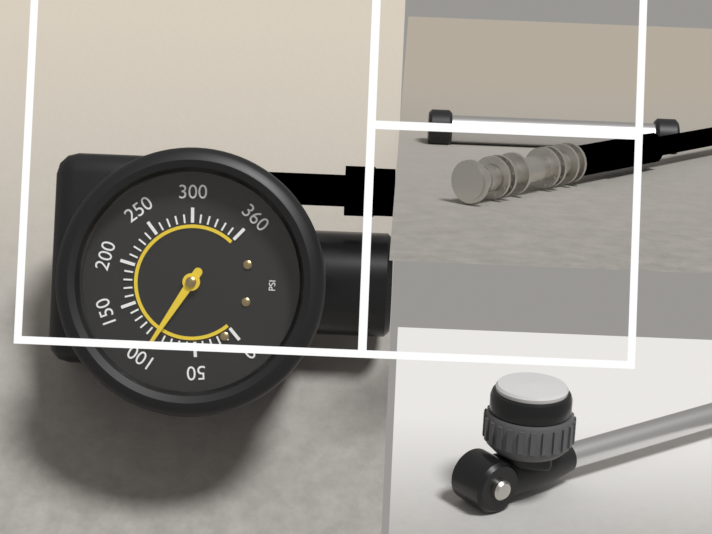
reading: 100 psi
